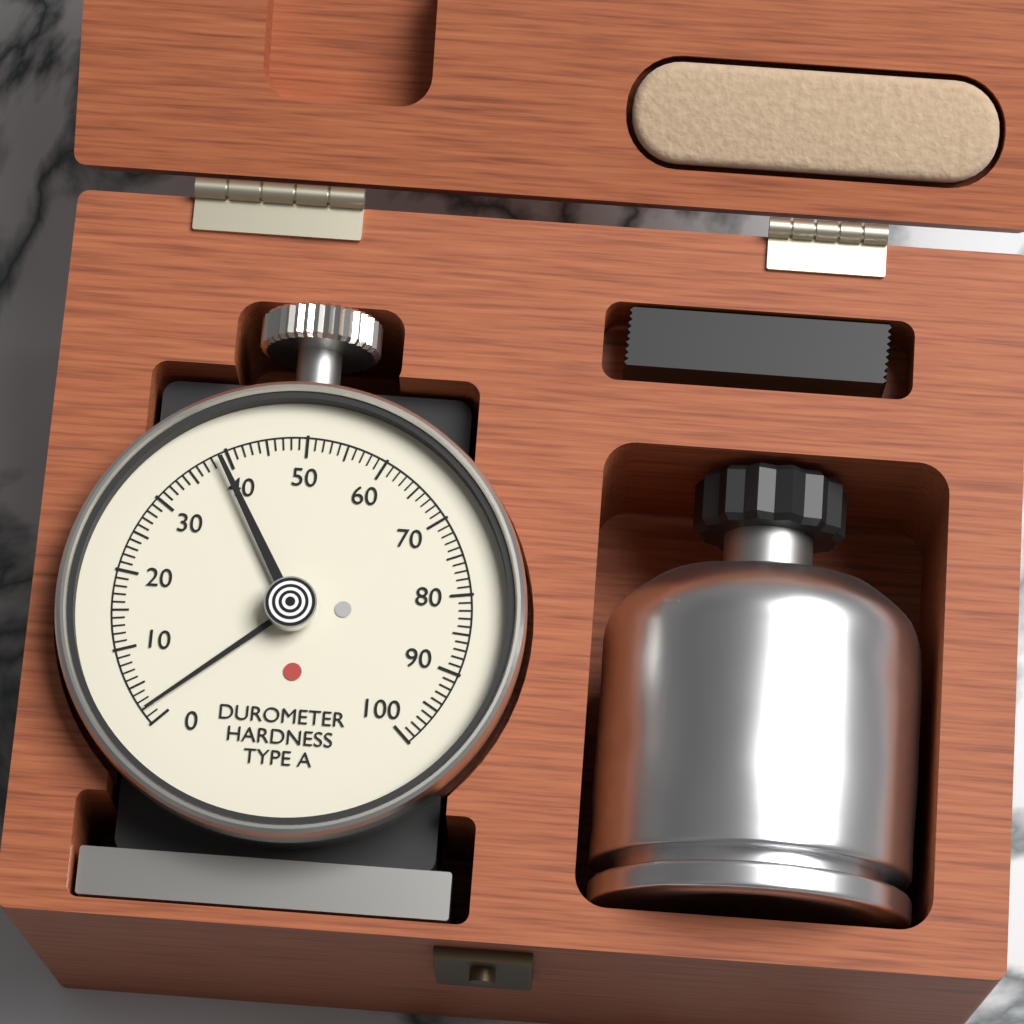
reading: 2 Shore A
